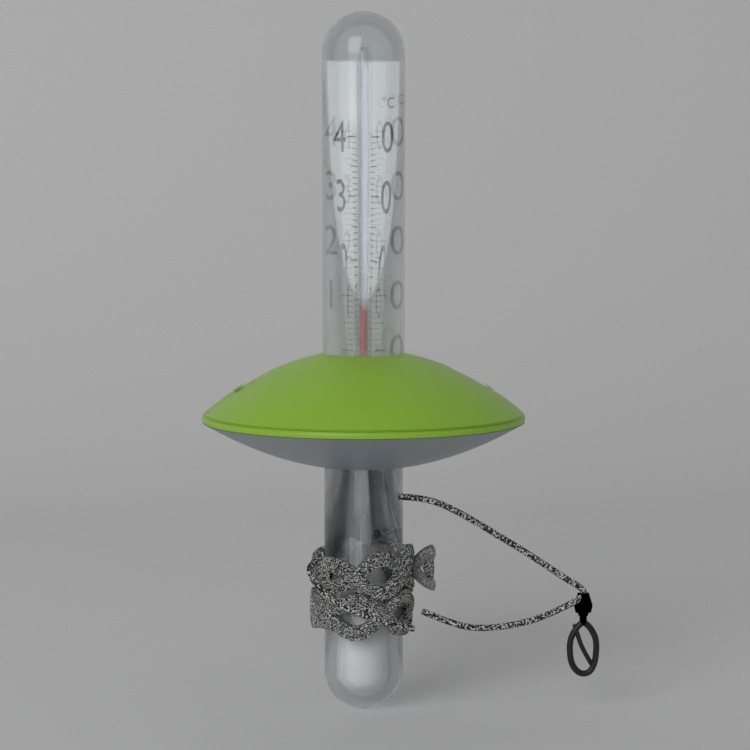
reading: 8 °C
